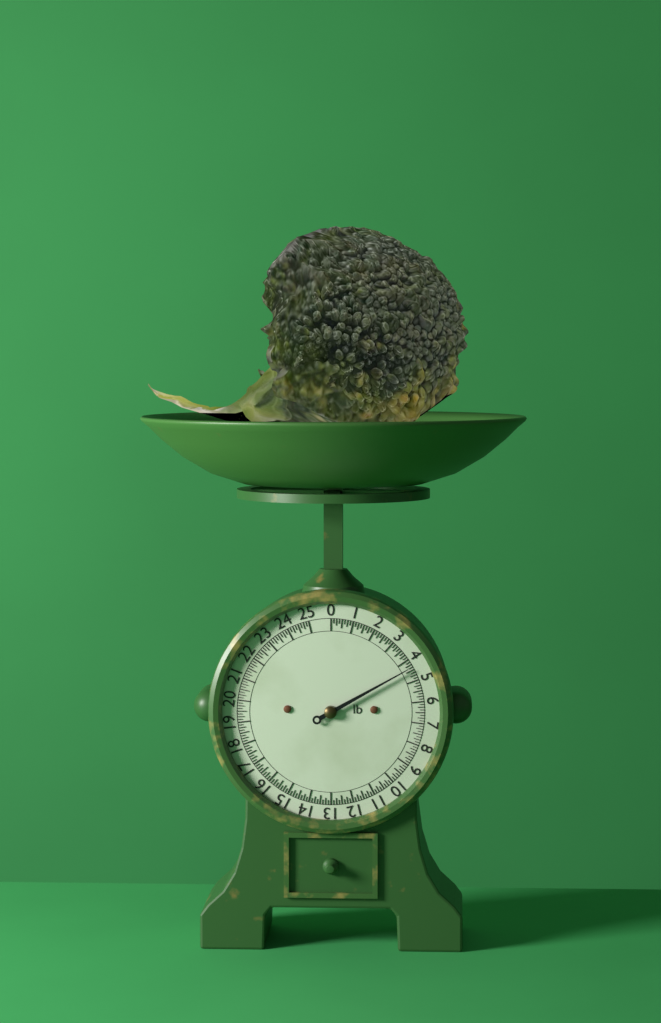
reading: 4.375 lb
